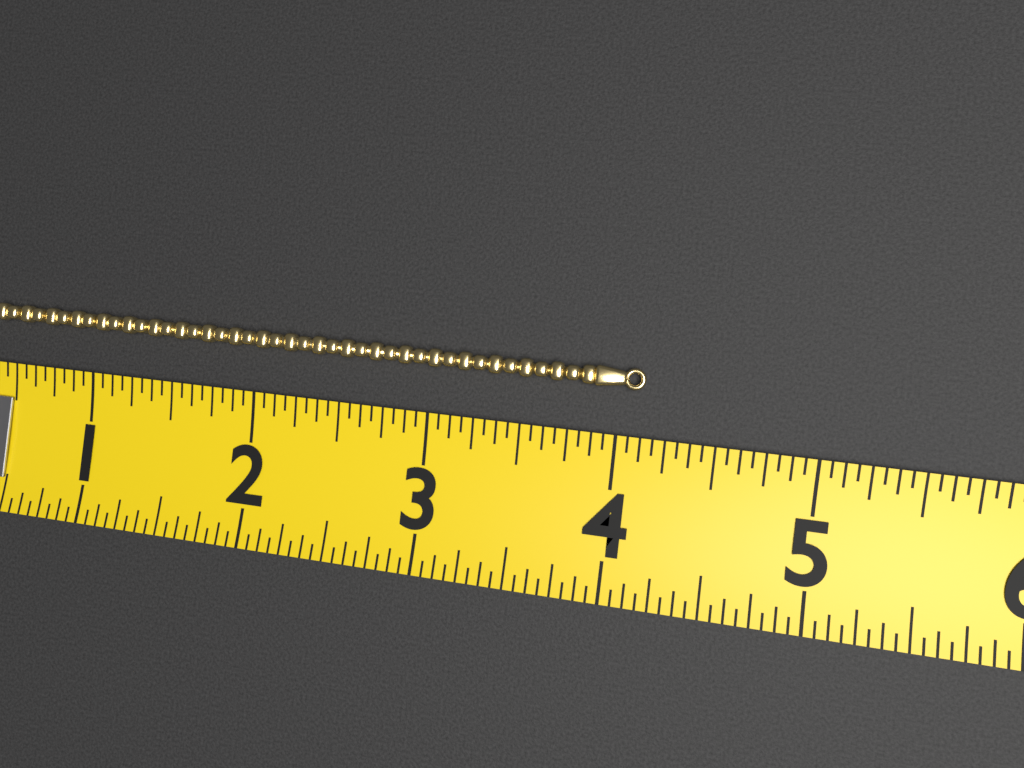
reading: 4.1250 (no unit)
